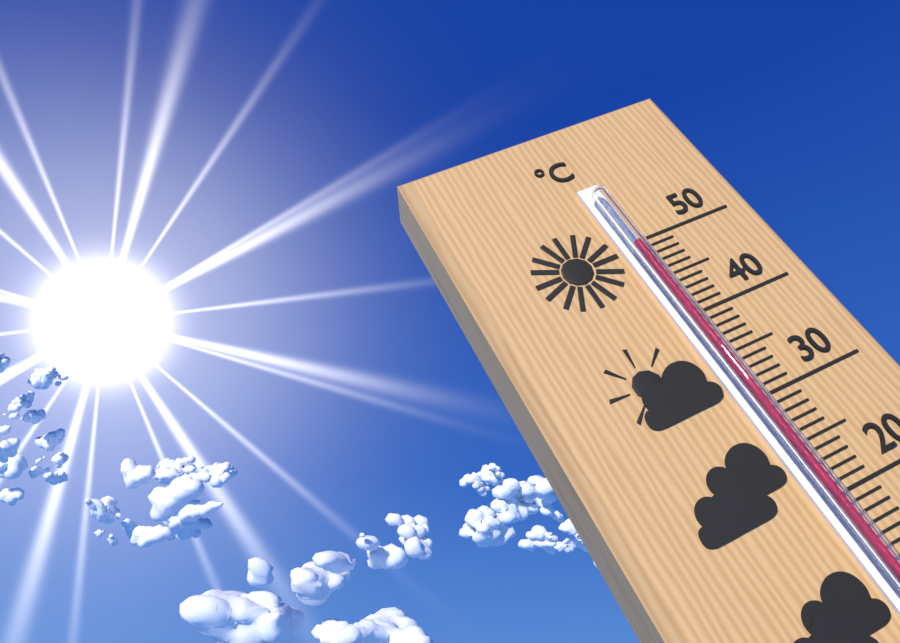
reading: 49 °C
